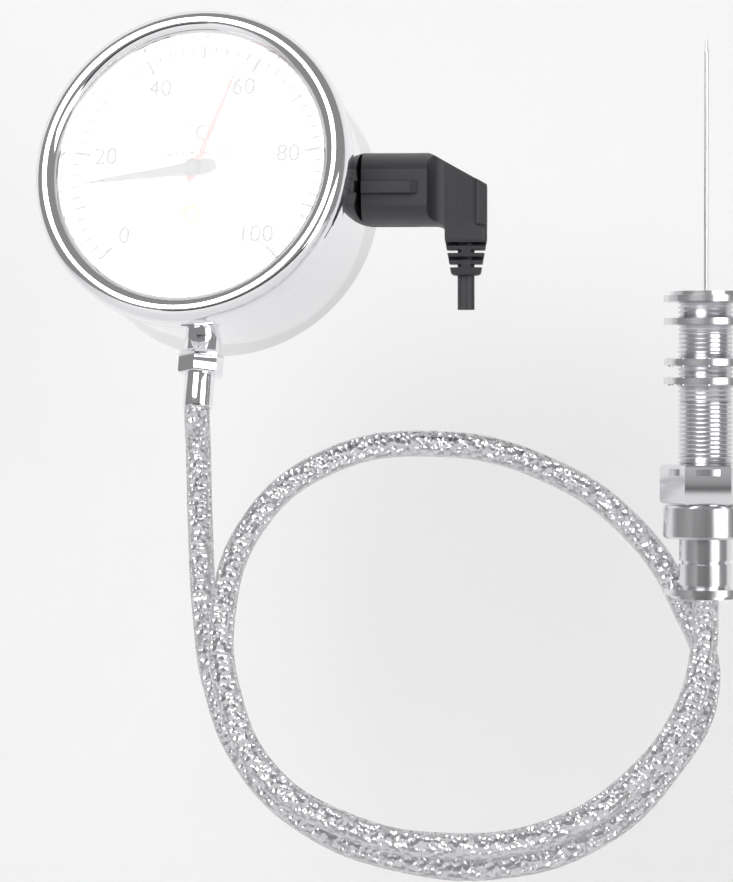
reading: 14 °C
